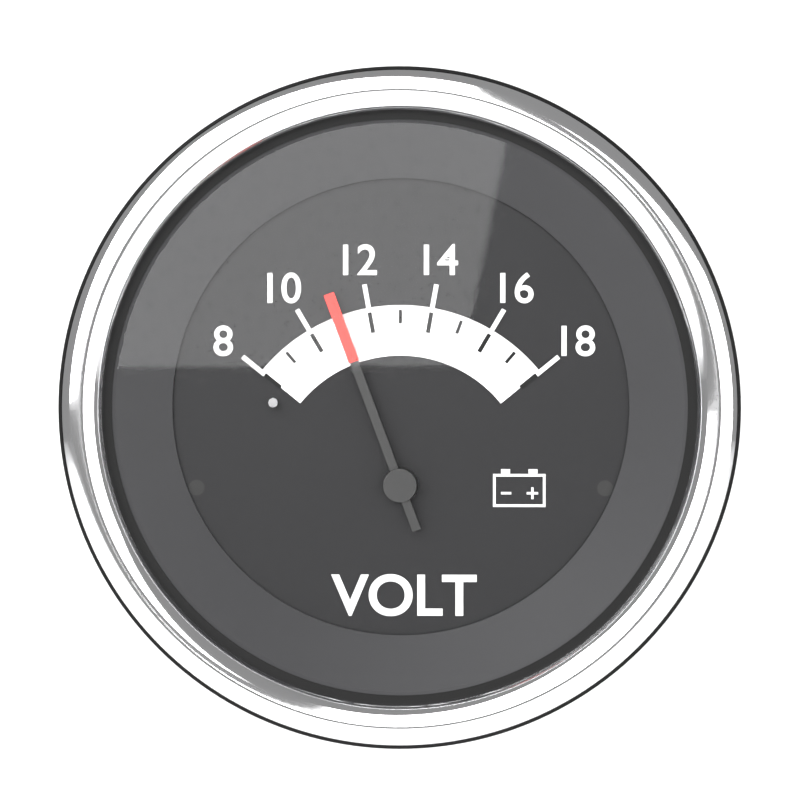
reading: 11 V
